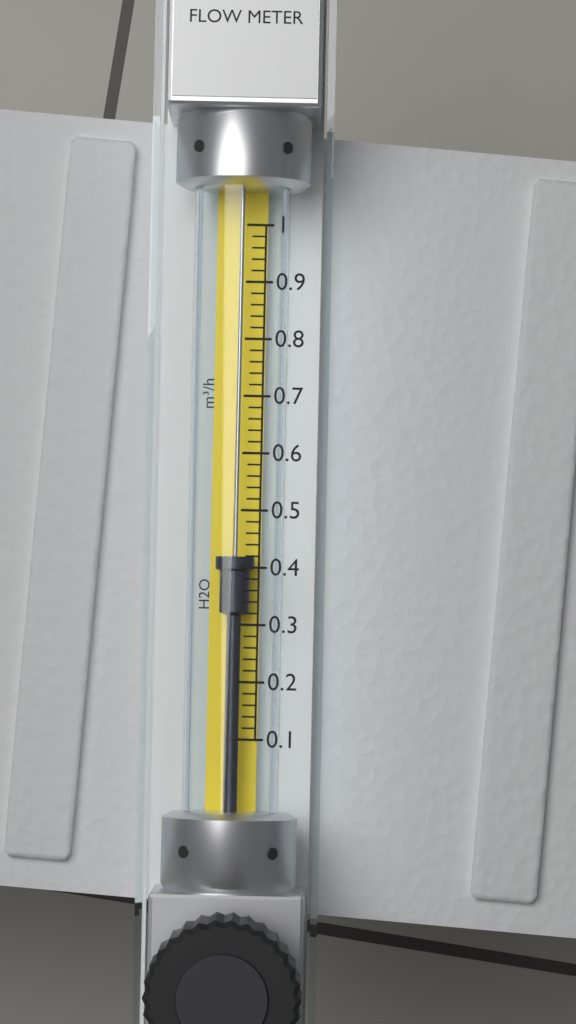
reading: 0.42 m³/h
